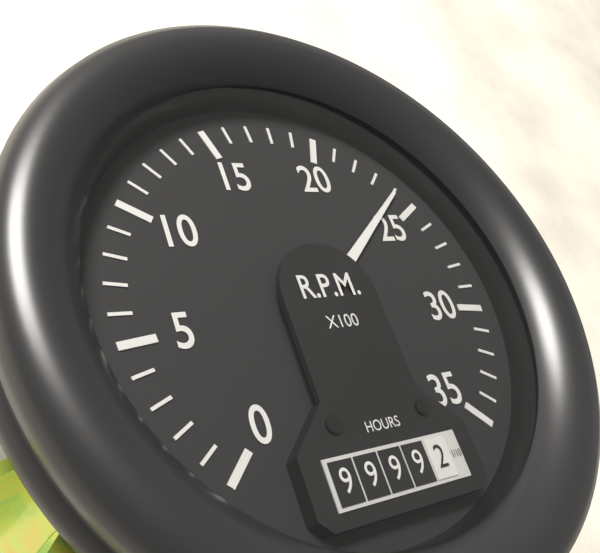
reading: 2400 RPM
